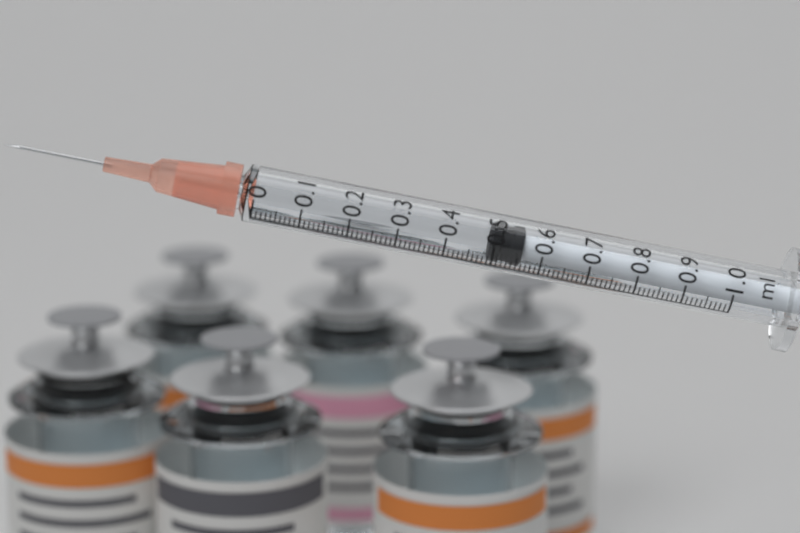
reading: 0.49 ml
